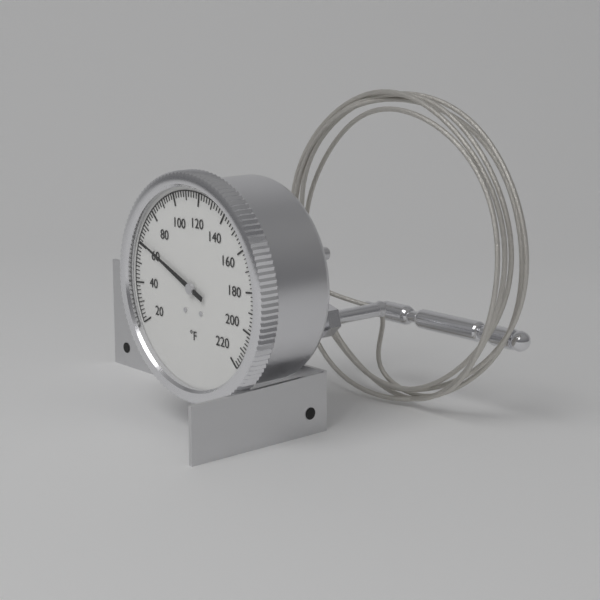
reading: 62 °F
